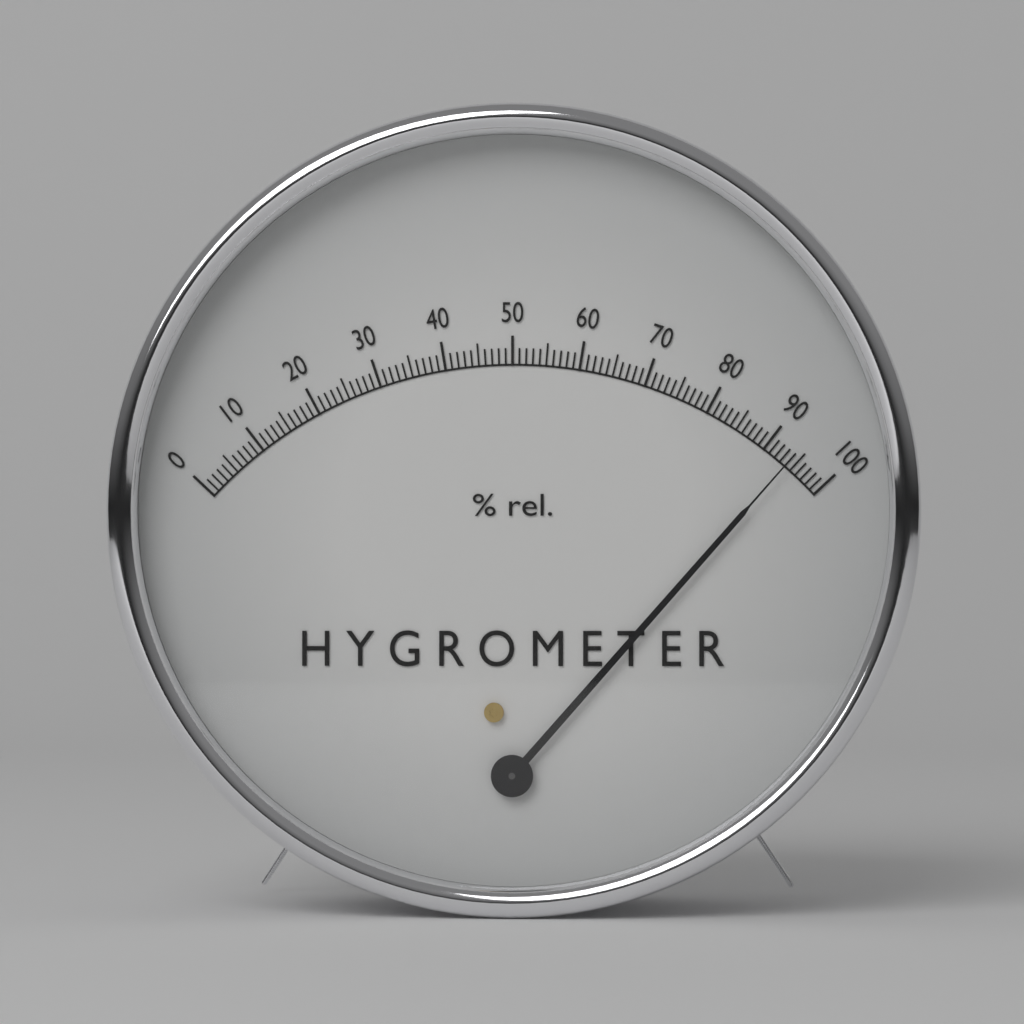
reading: 94 %
